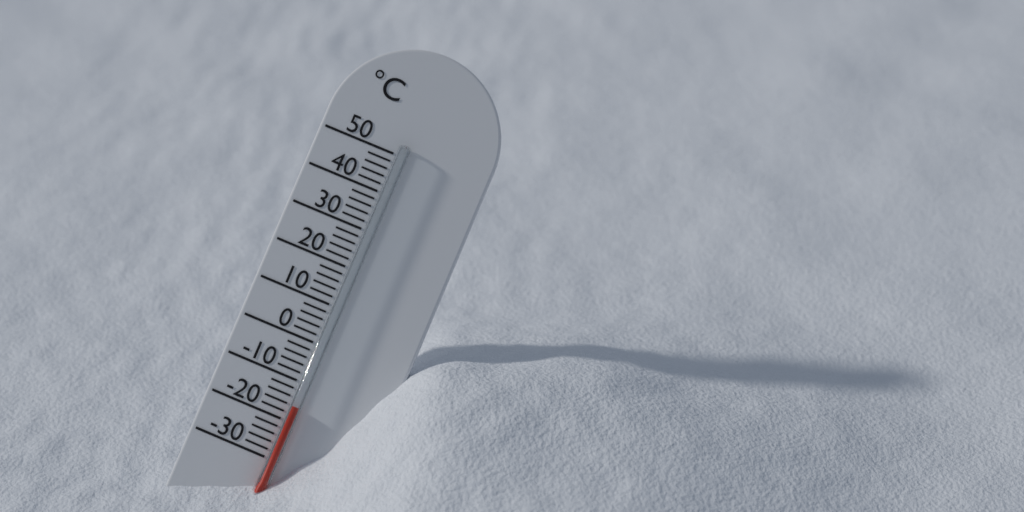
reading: -16 °C
